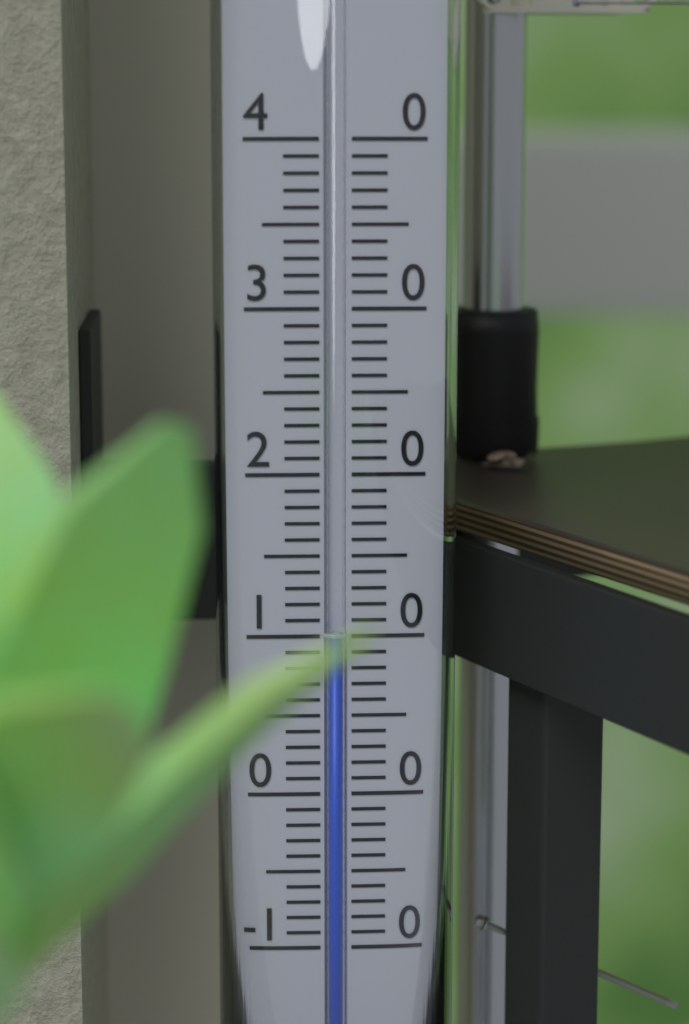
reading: 10 (no unit)
